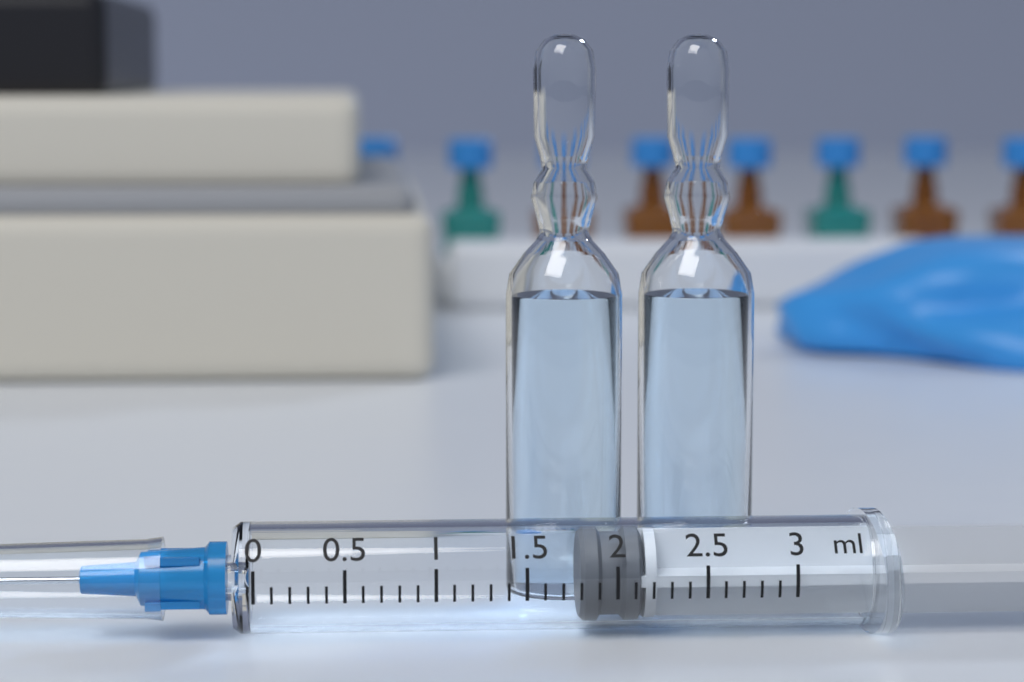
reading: 1.8 ml
